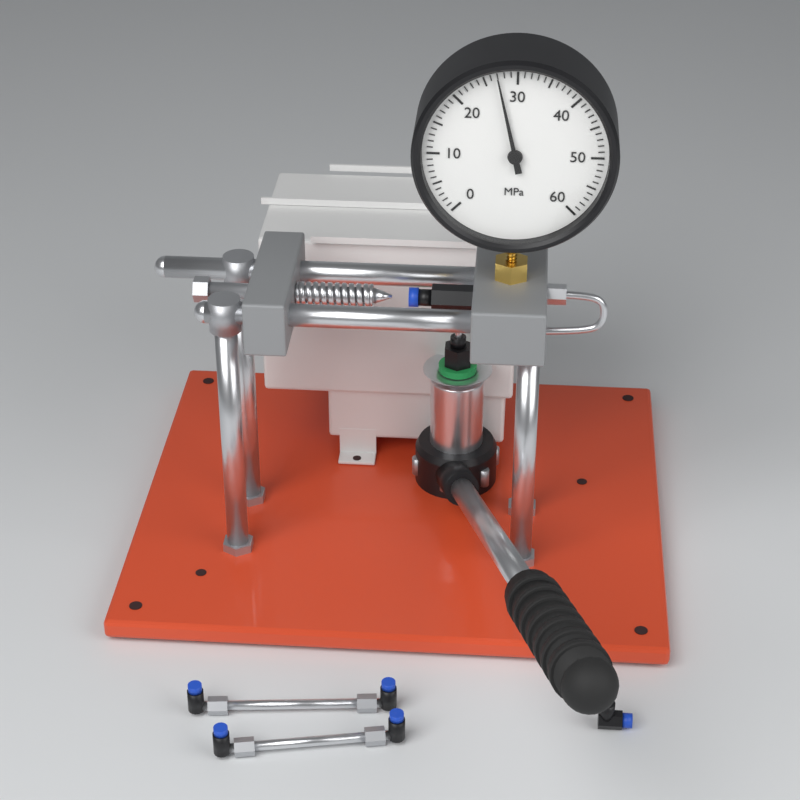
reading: 27 MPa
